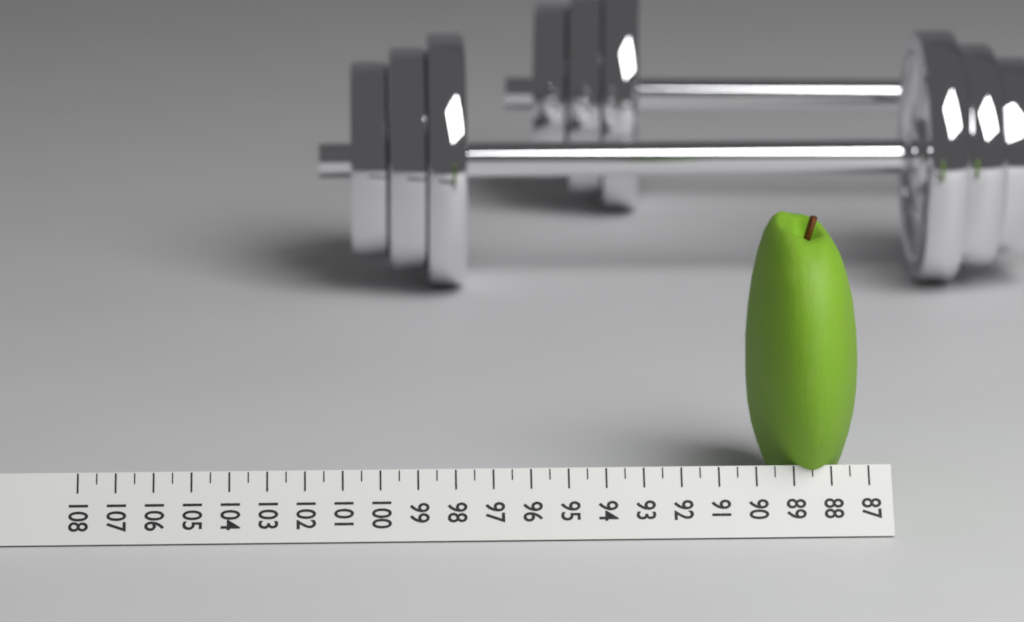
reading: 90.0 (no unit)
